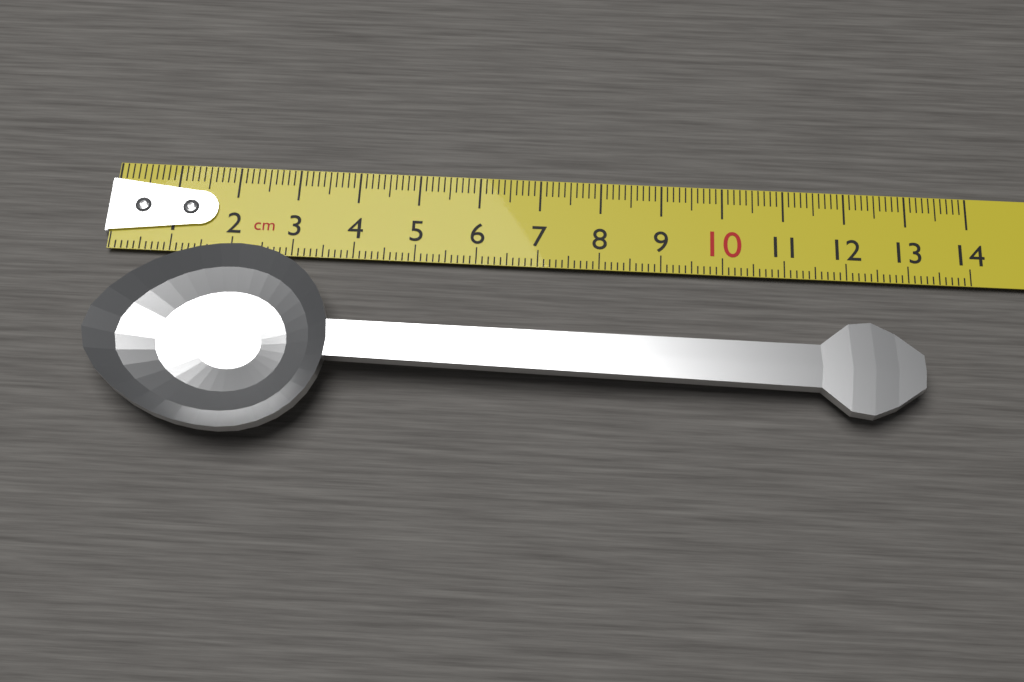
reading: 13.1 cm
